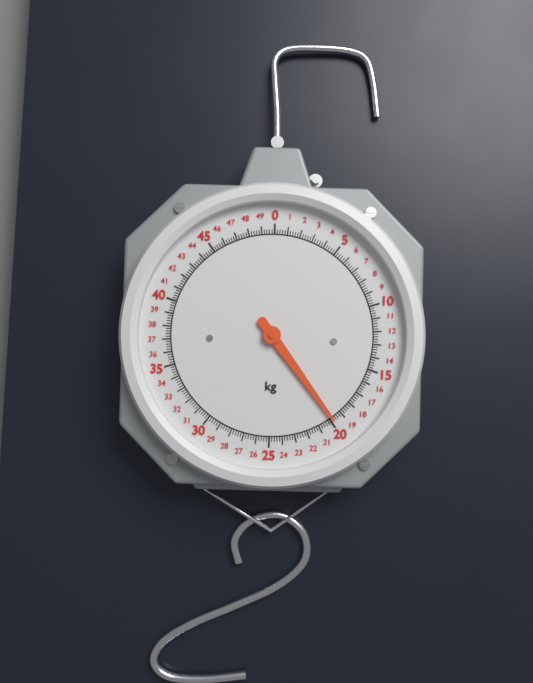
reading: 19.8 kg
